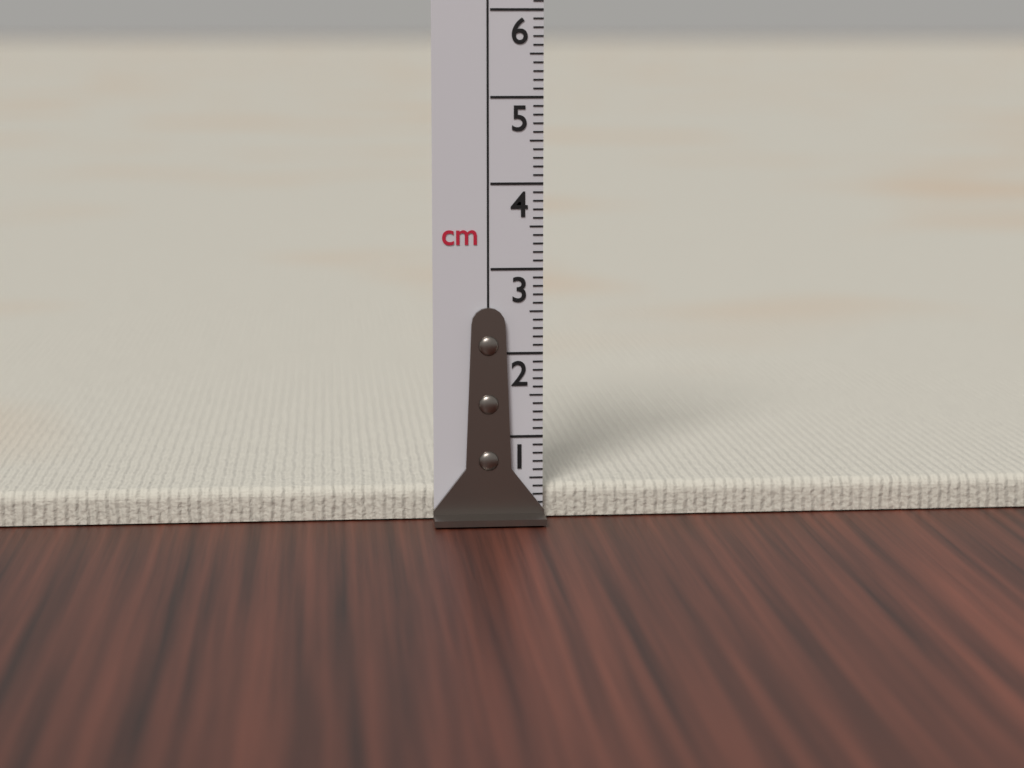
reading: 0.4 cm
